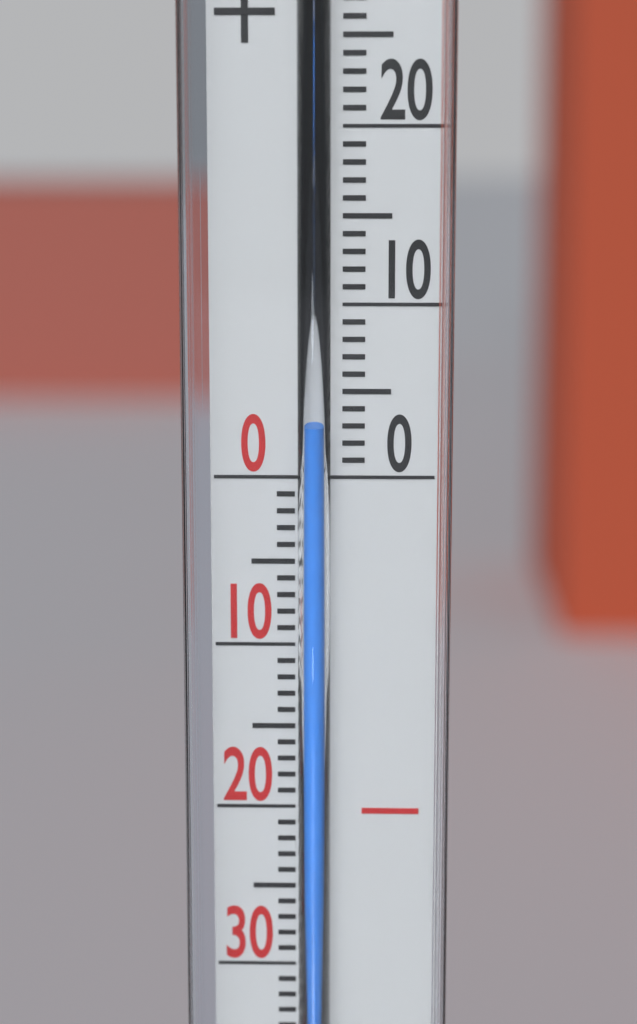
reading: 3 °C
